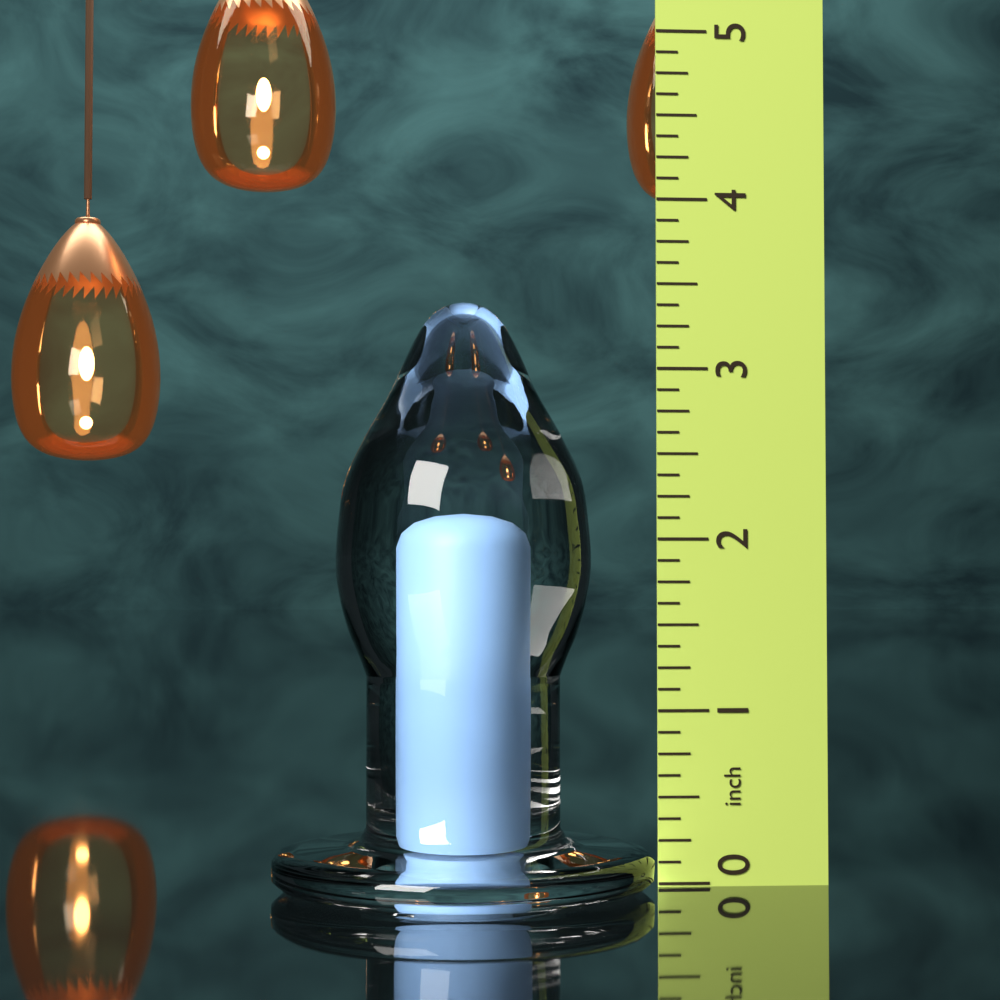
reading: 3.375 in
